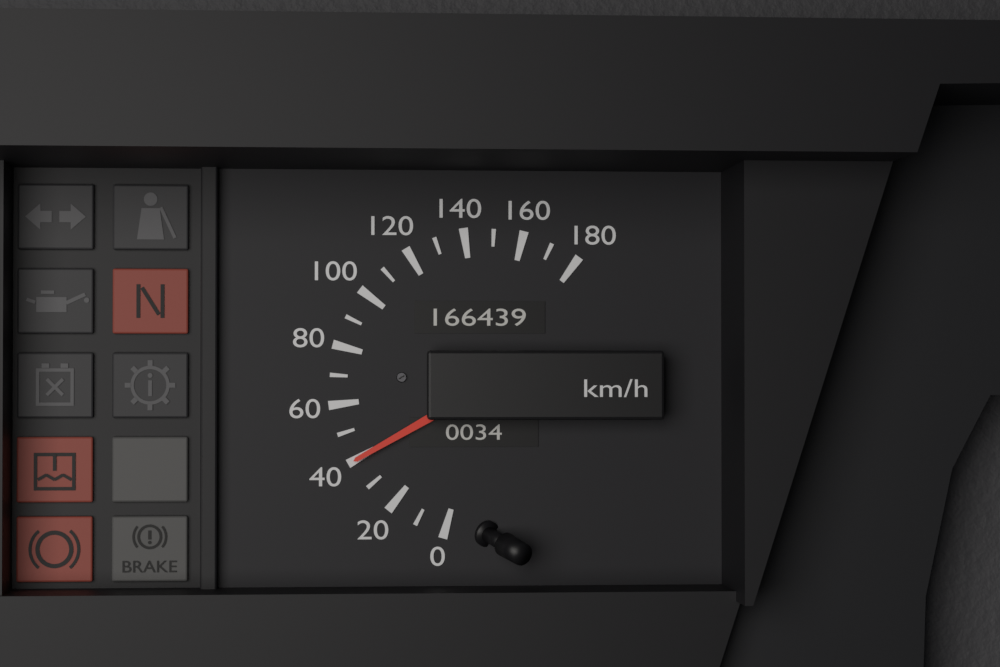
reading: 40 km/h
